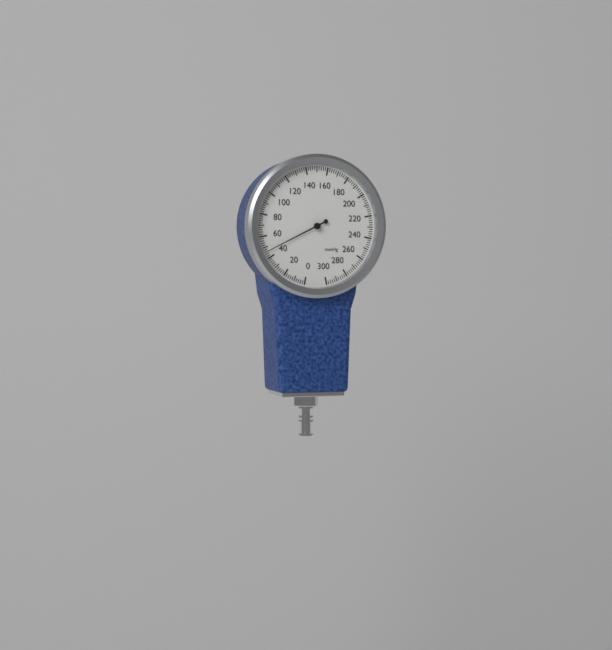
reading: 46 mmHg
